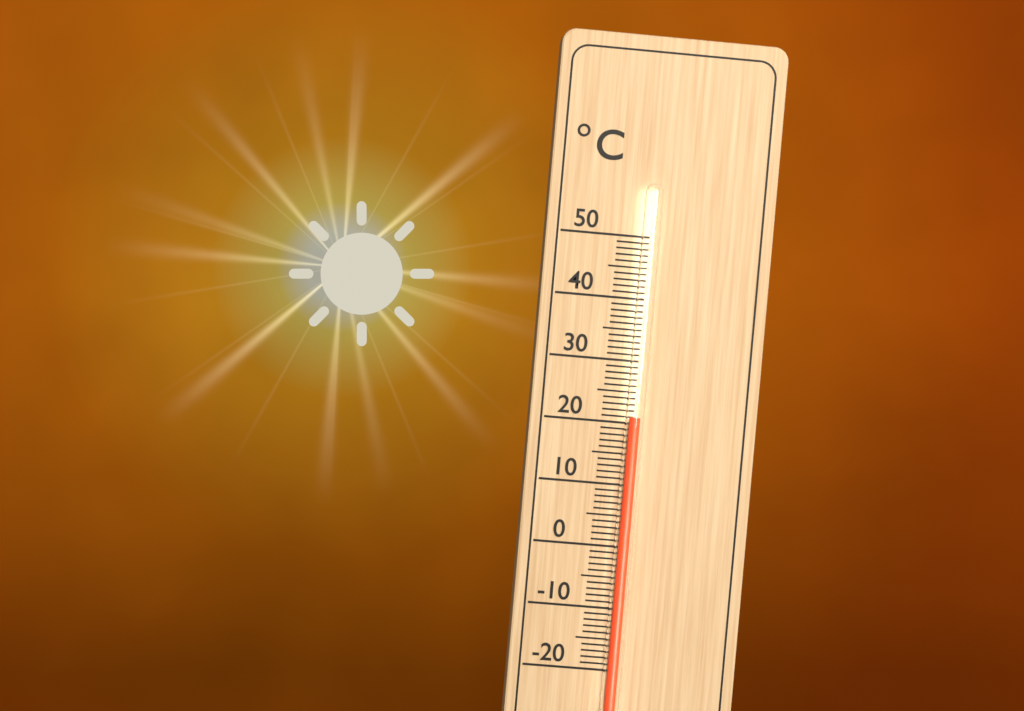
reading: 21 °C
